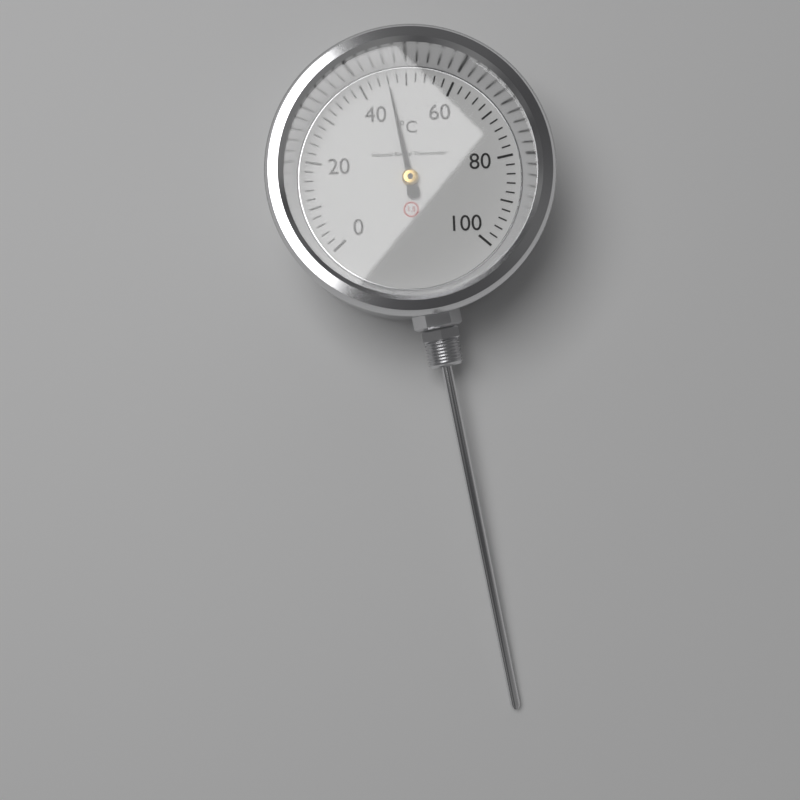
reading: 46 °C
